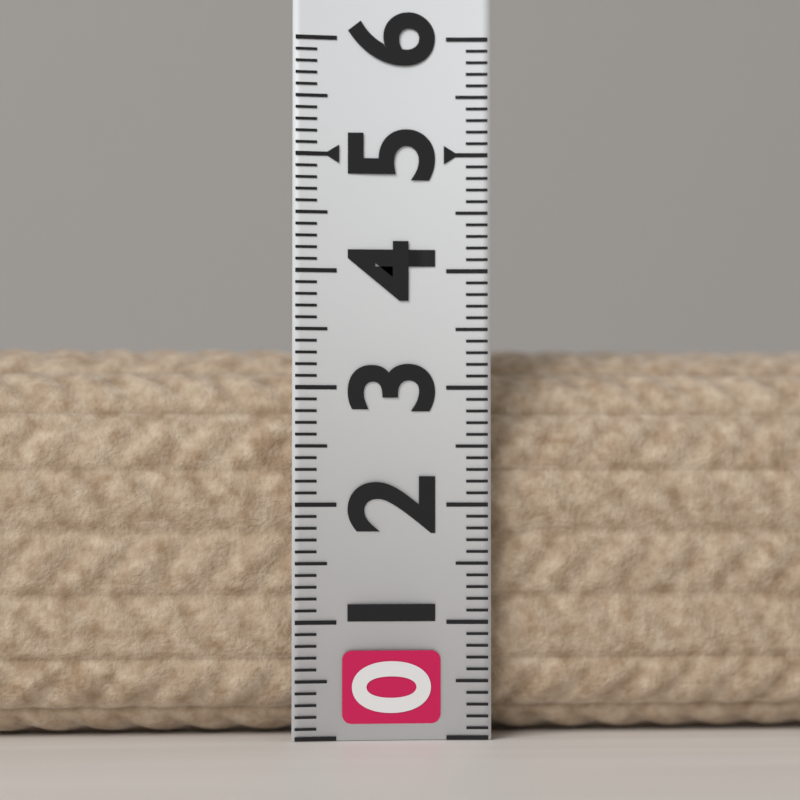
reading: 3.4 (no unit)
